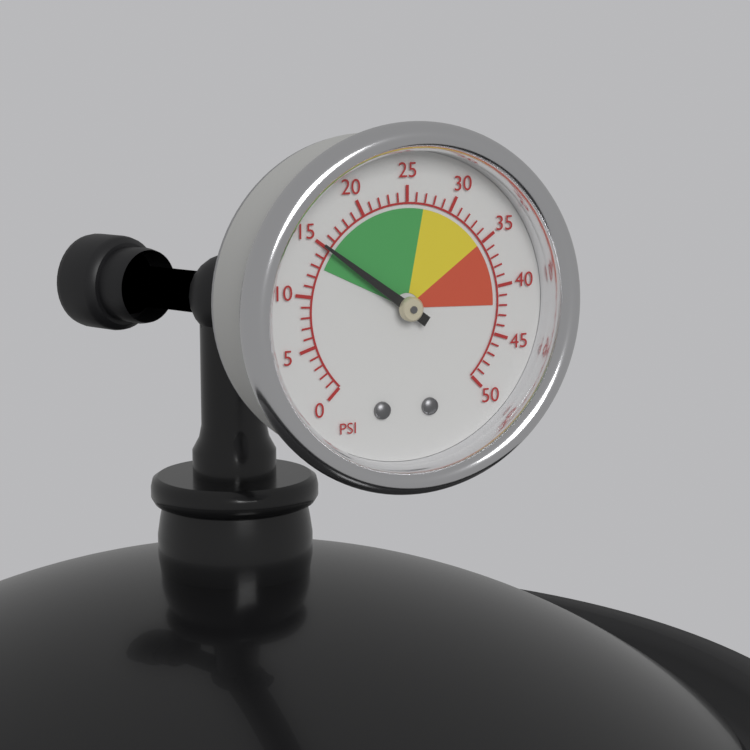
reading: 15 psi
